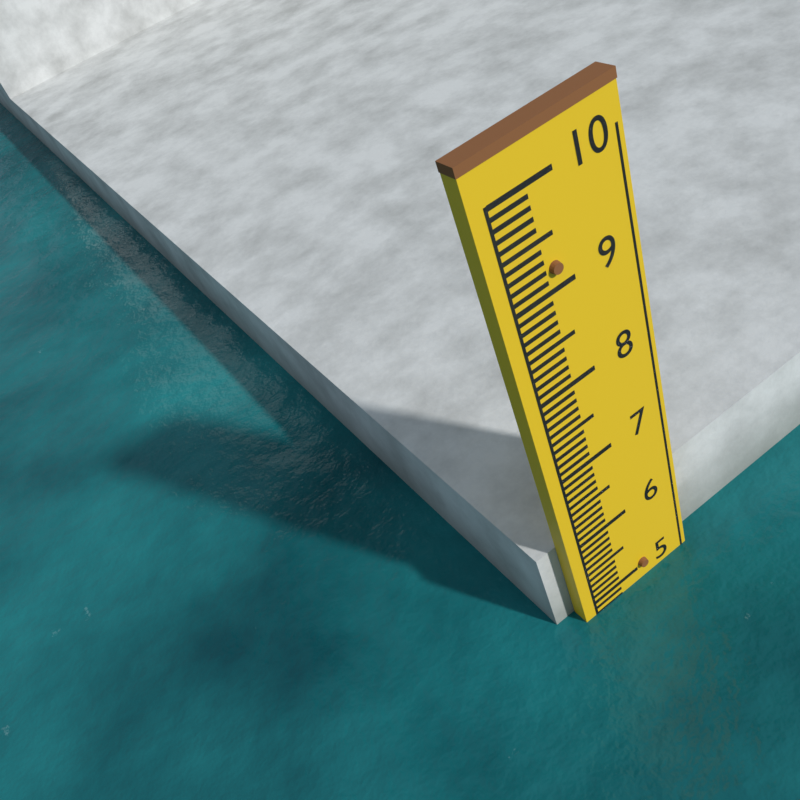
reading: 4.8 (no unit)
